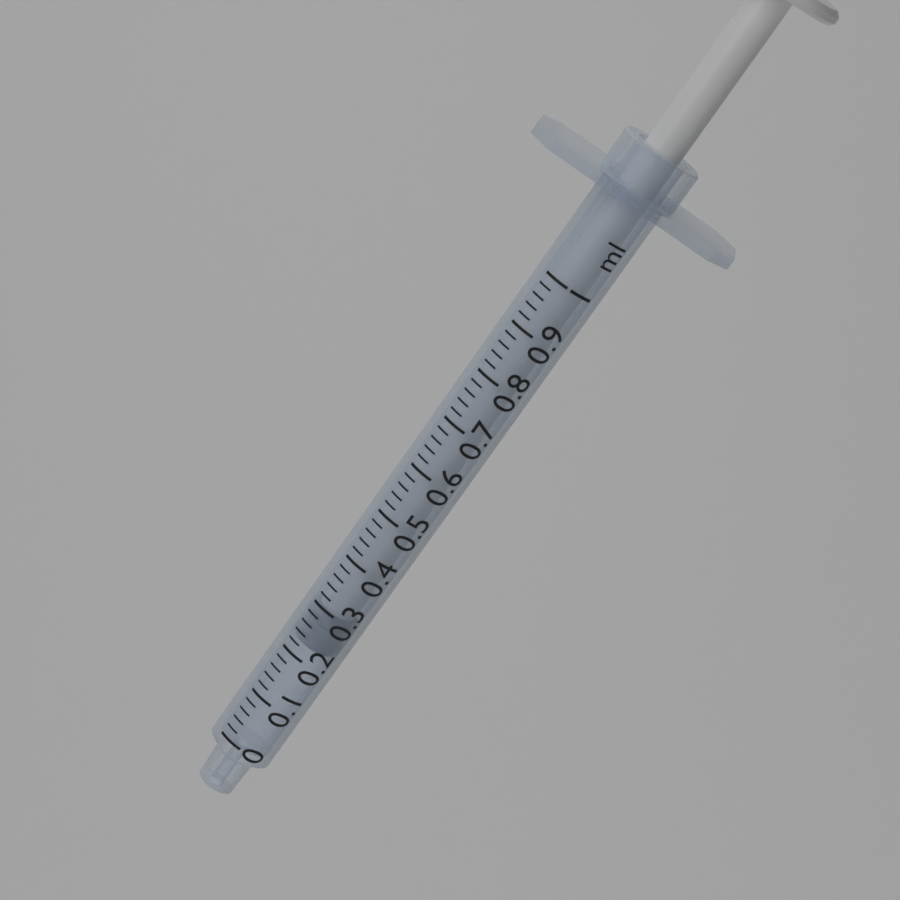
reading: 0.22 ml
